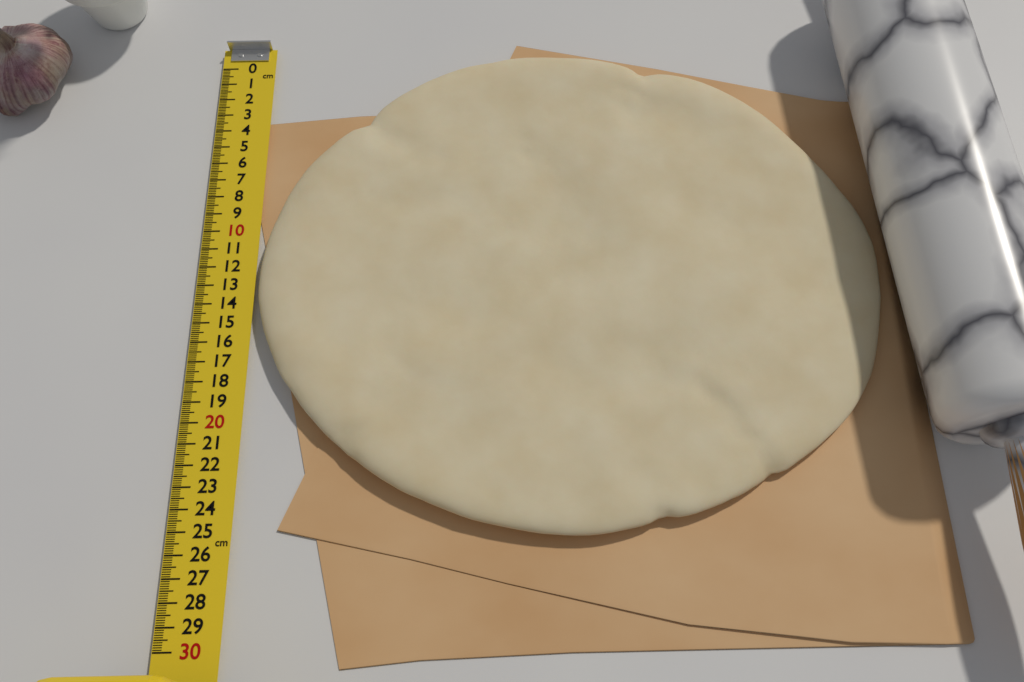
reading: 25.6 cm
